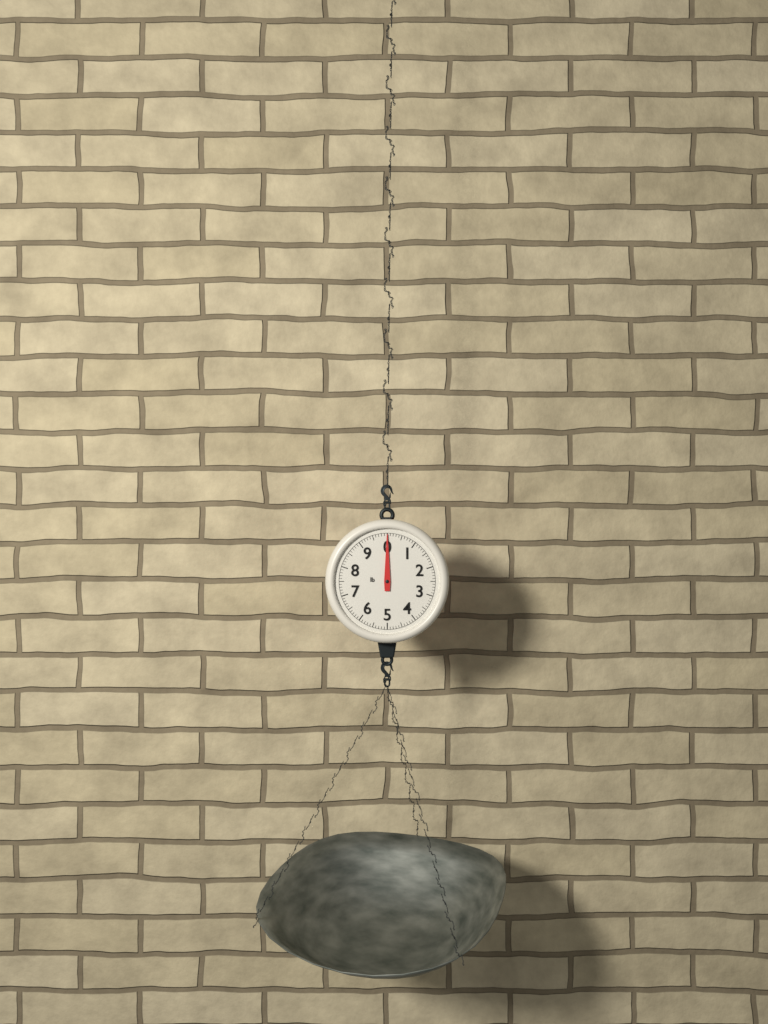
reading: 0.0 lb
